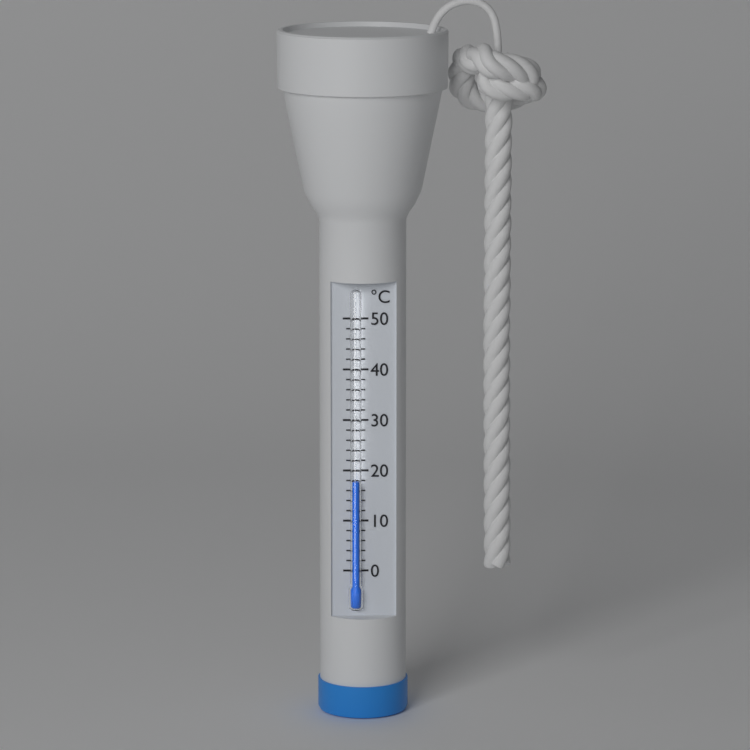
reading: 18 °C
